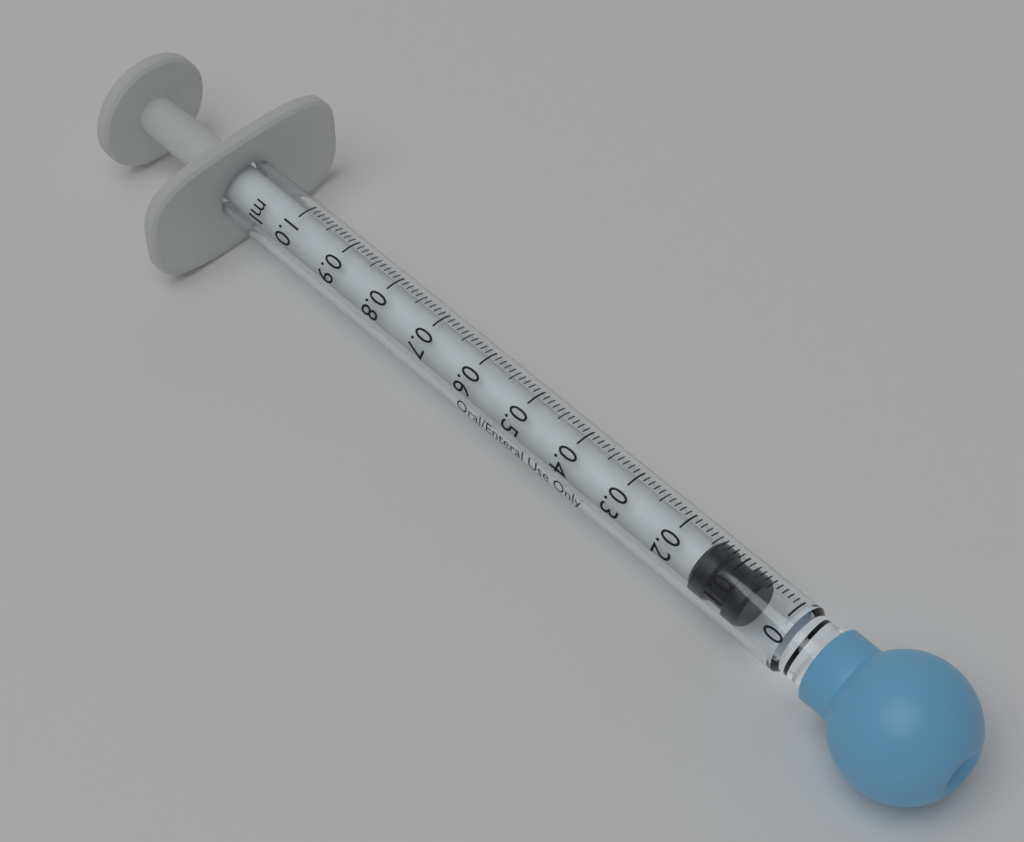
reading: 0.06 ml
